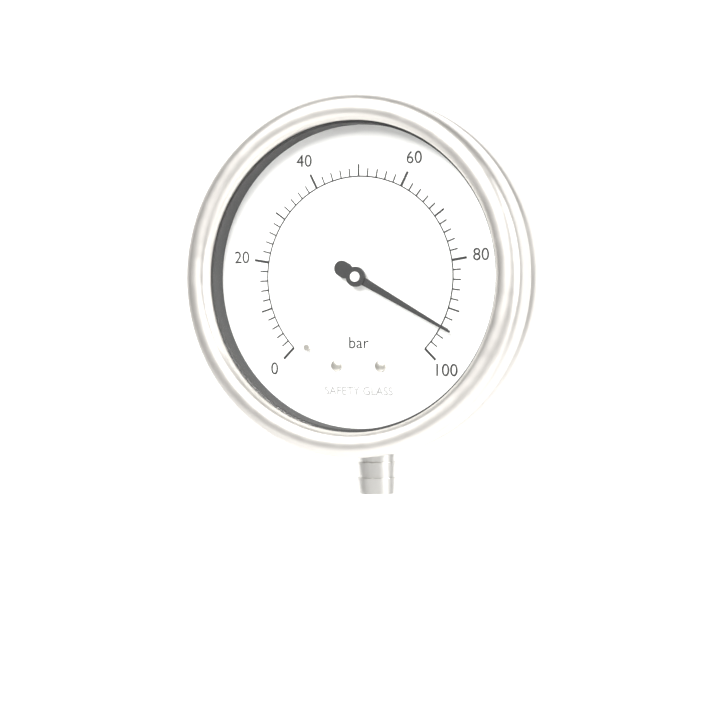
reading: 94 bar
